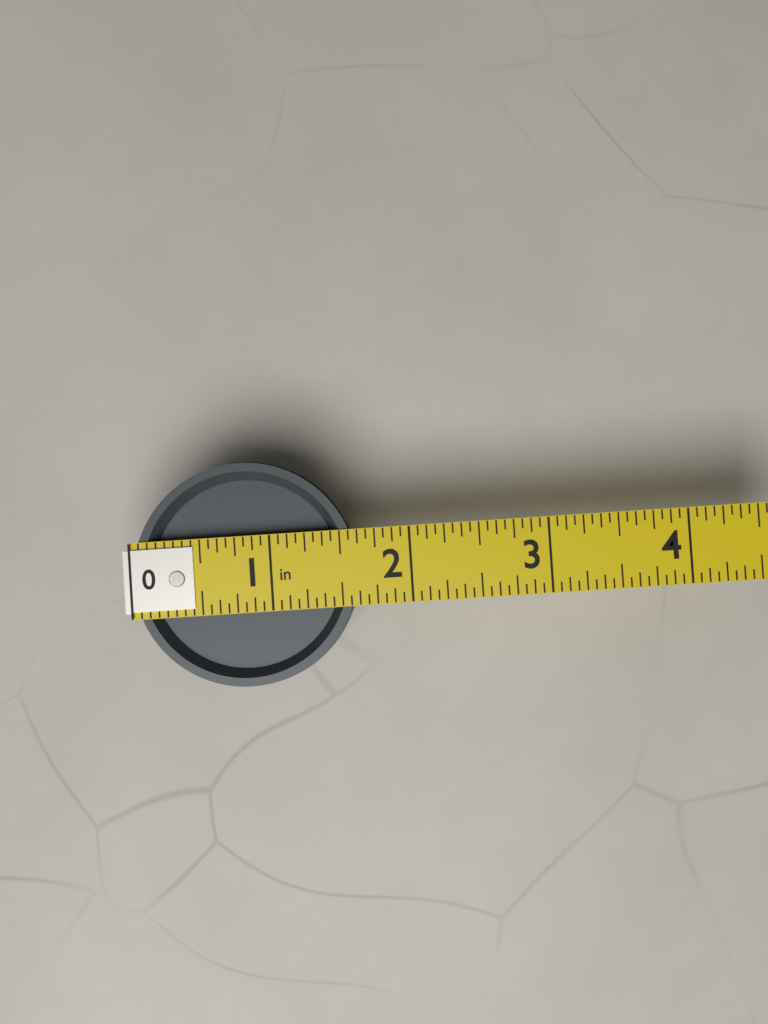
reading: 1.6250 in
